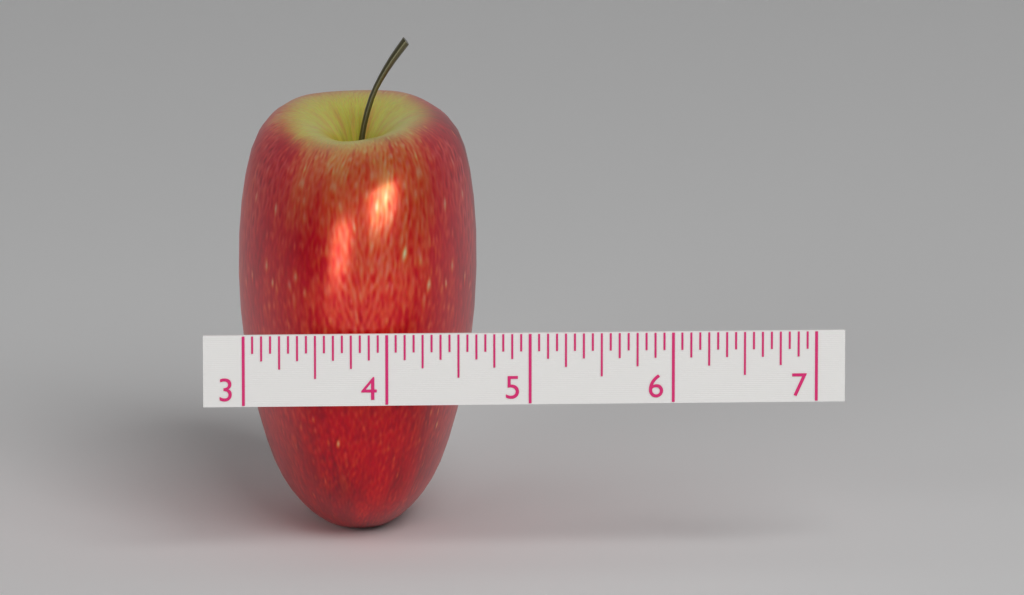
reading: 4.6875 (no unit)
